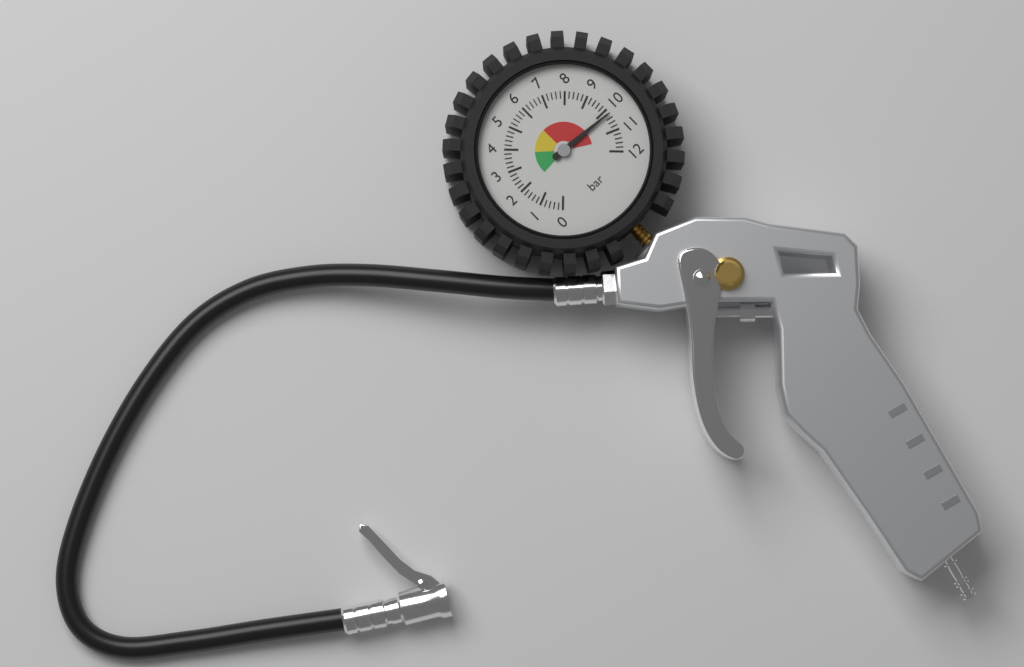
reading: 10.2 bar
